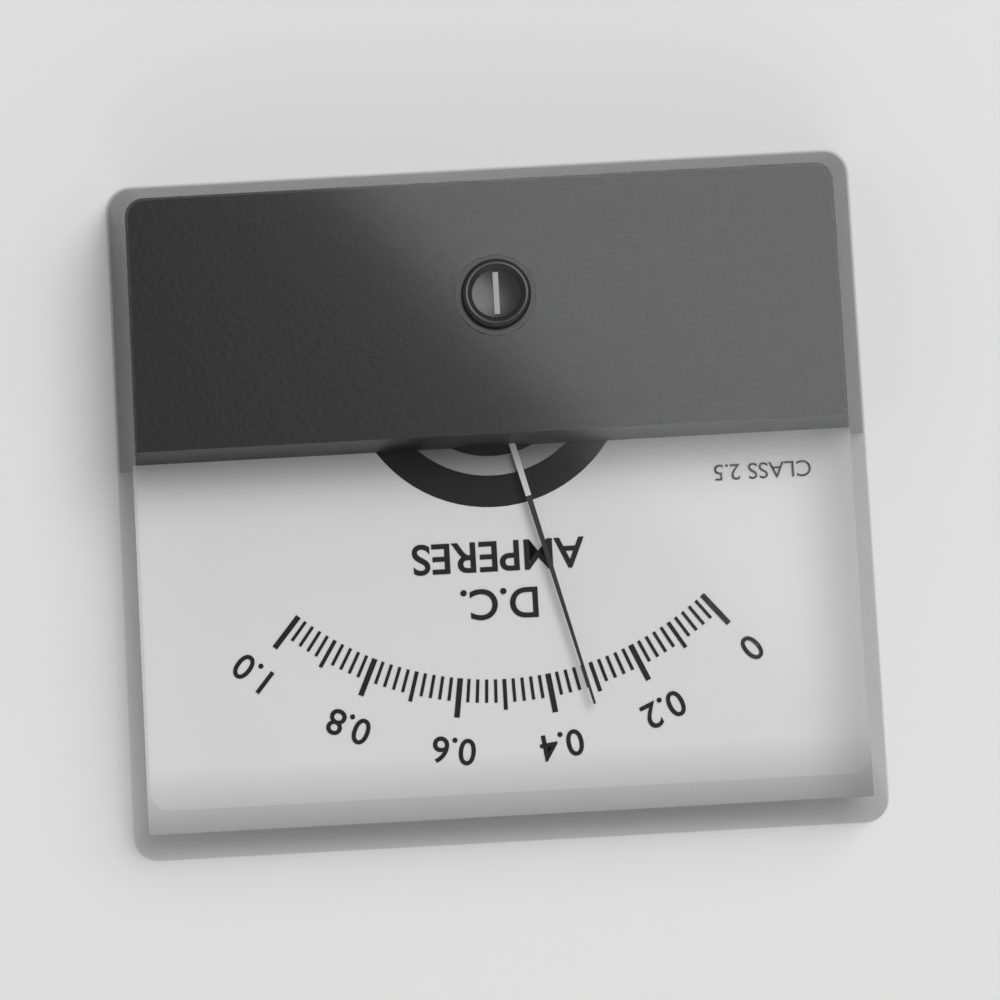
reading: 0.32 A
